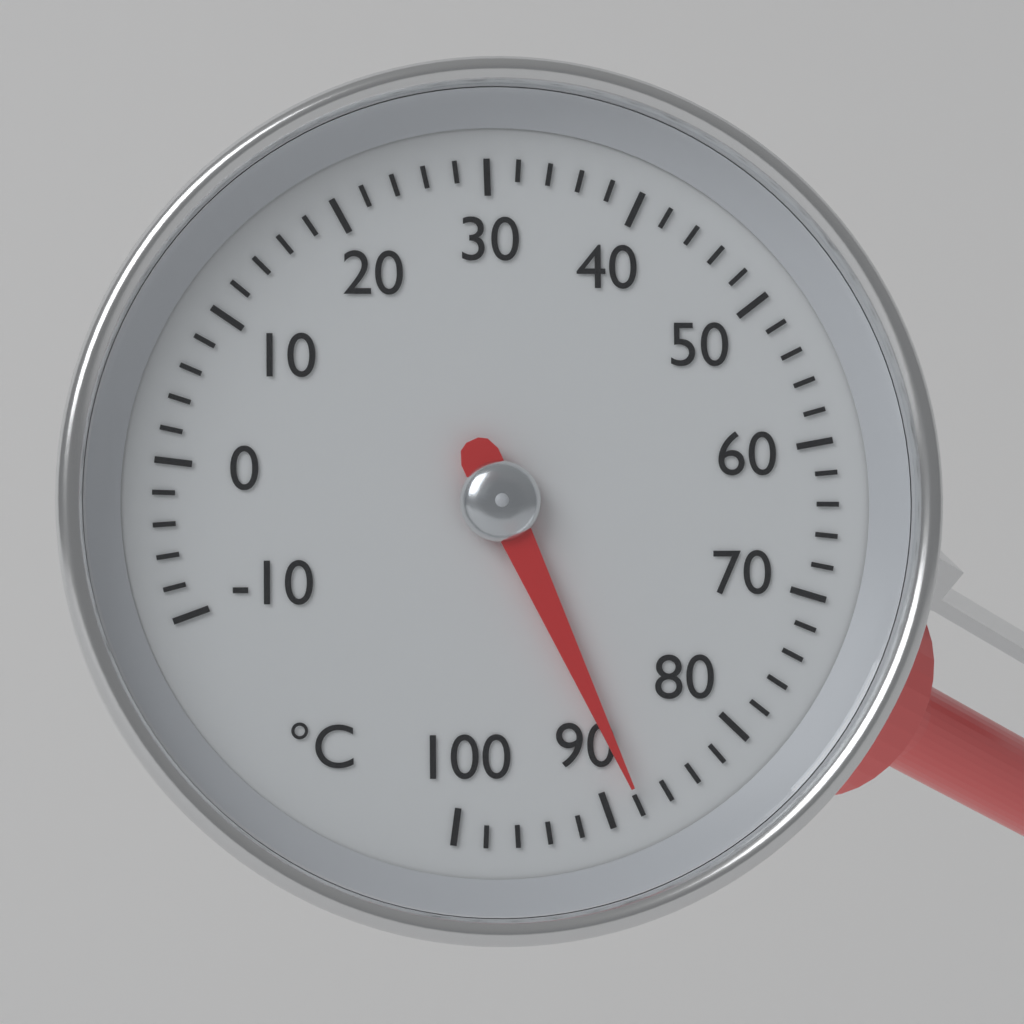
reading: 88 °C
